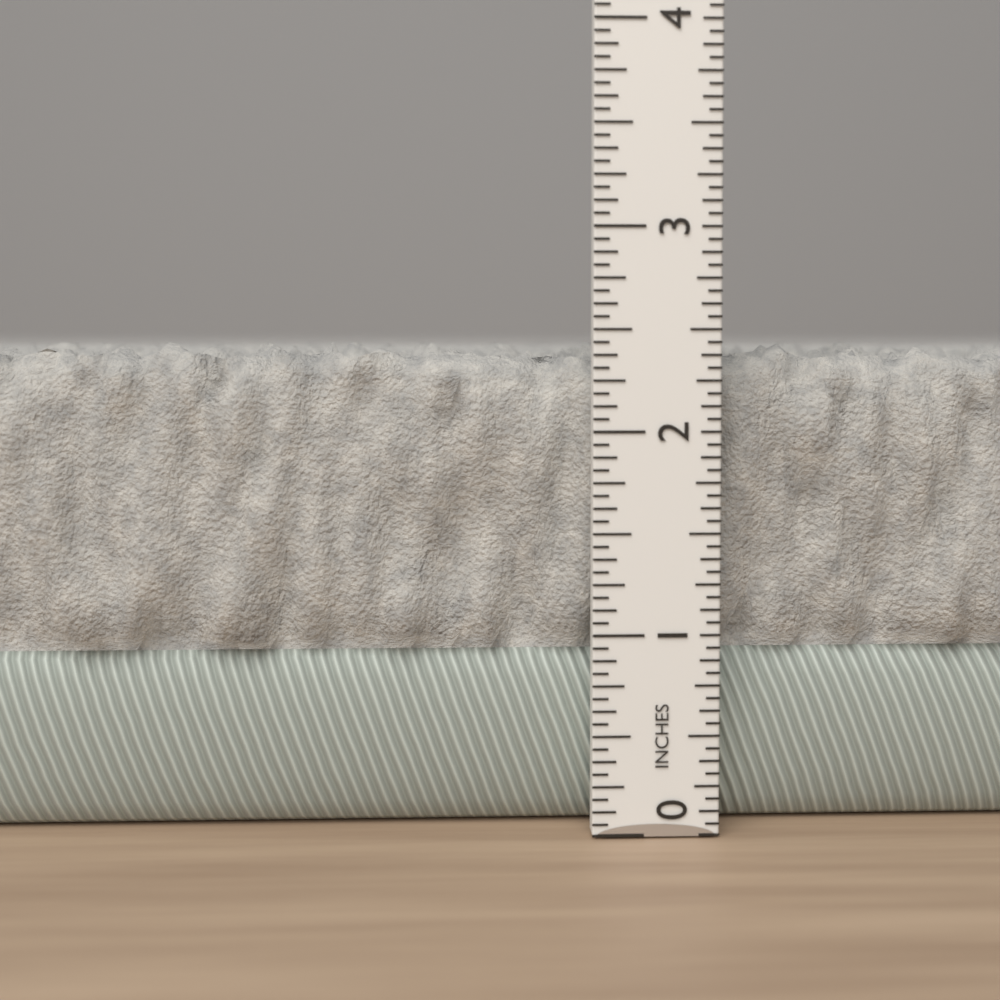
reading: 2.4375 in
